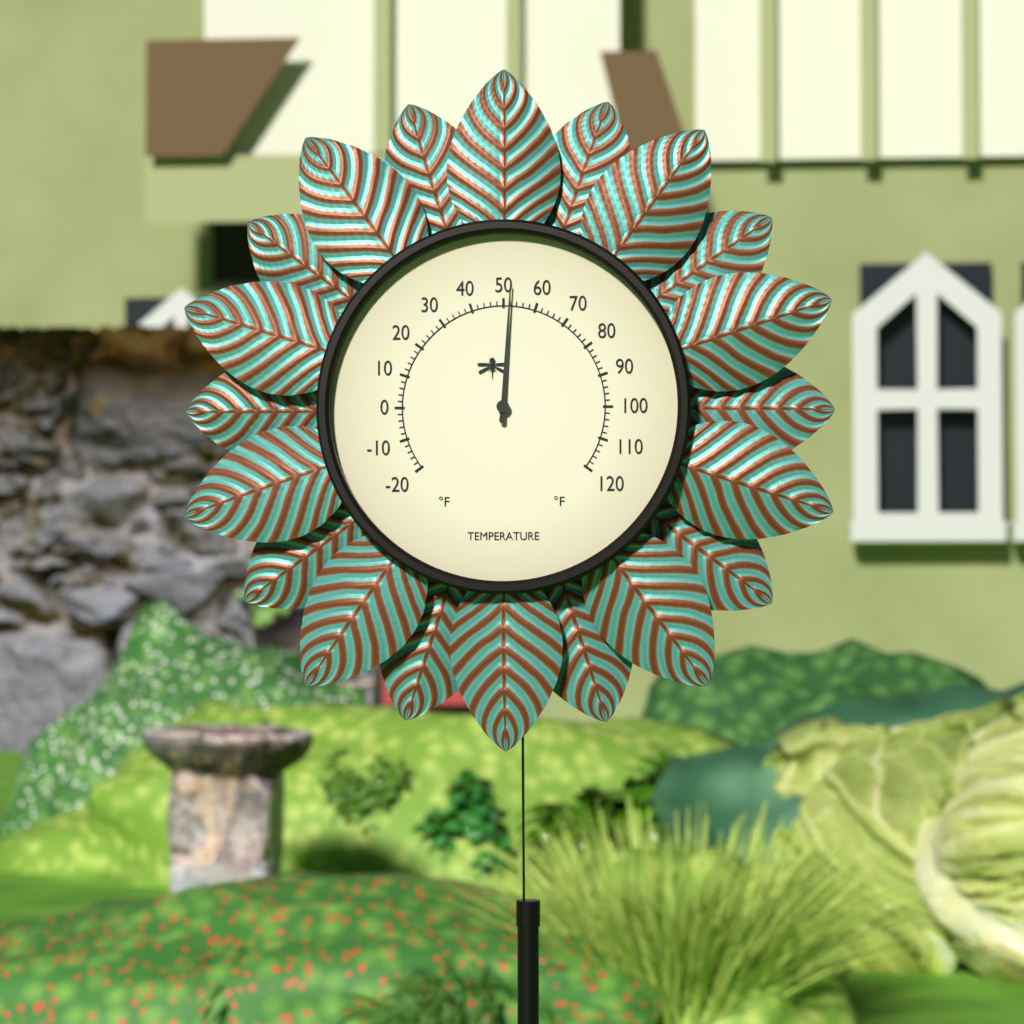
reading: 52 °F
